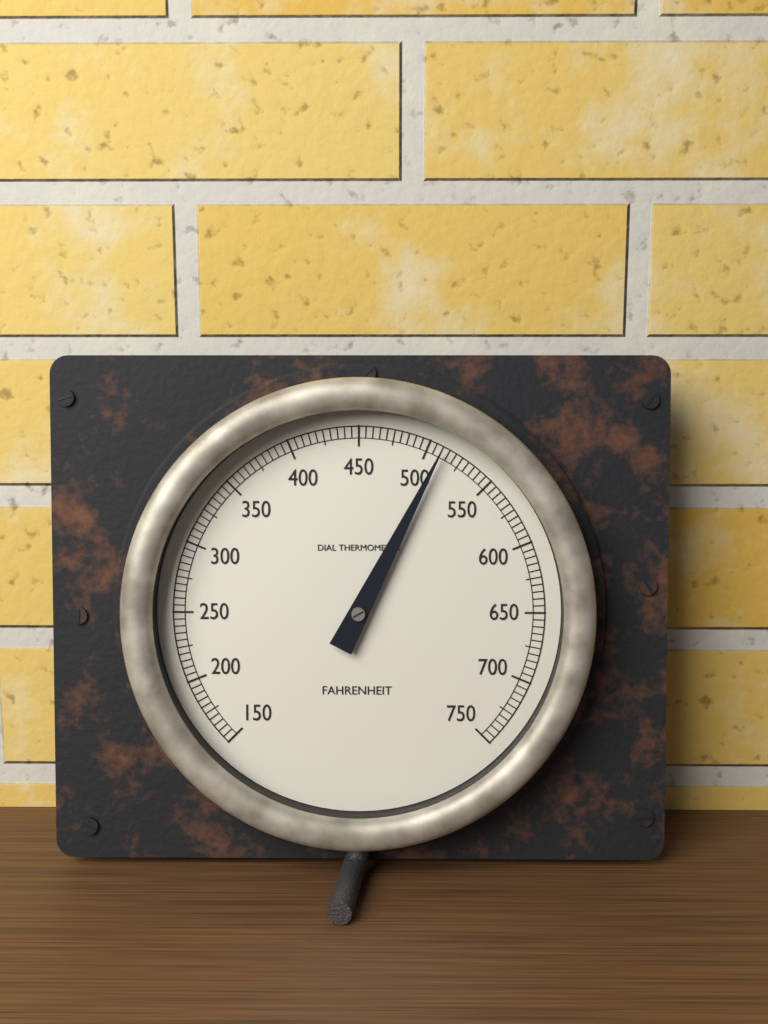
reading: 510 °F
